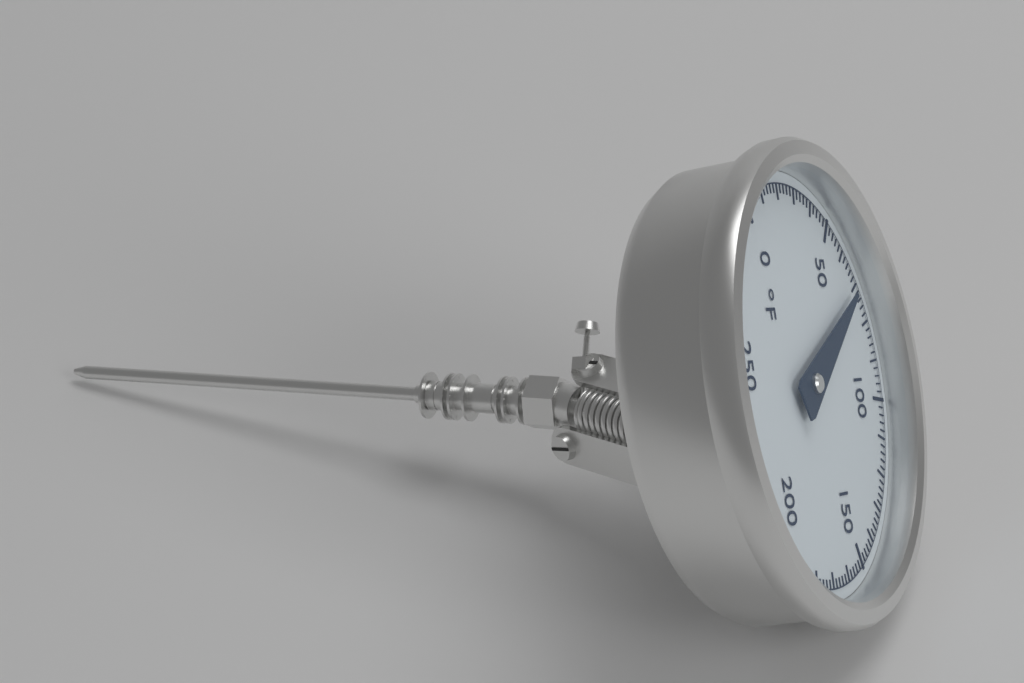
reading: 70 °F
